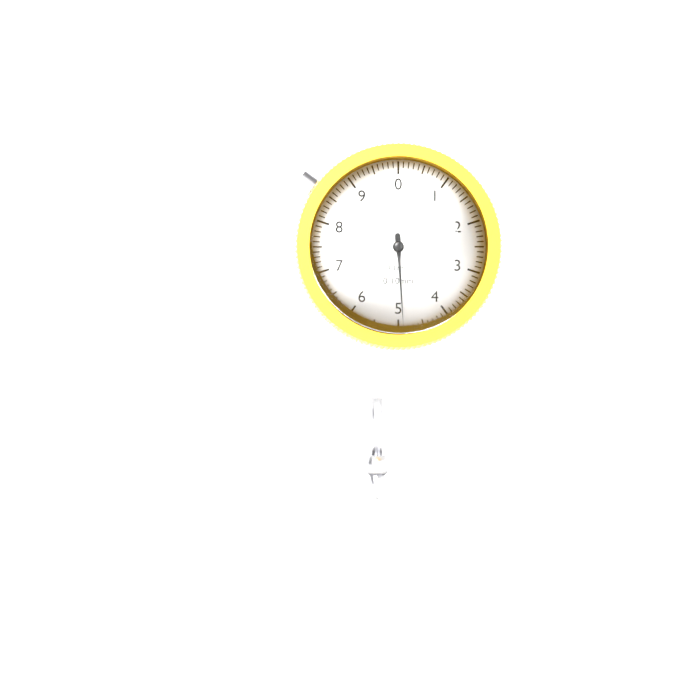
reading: 4.9 mm
